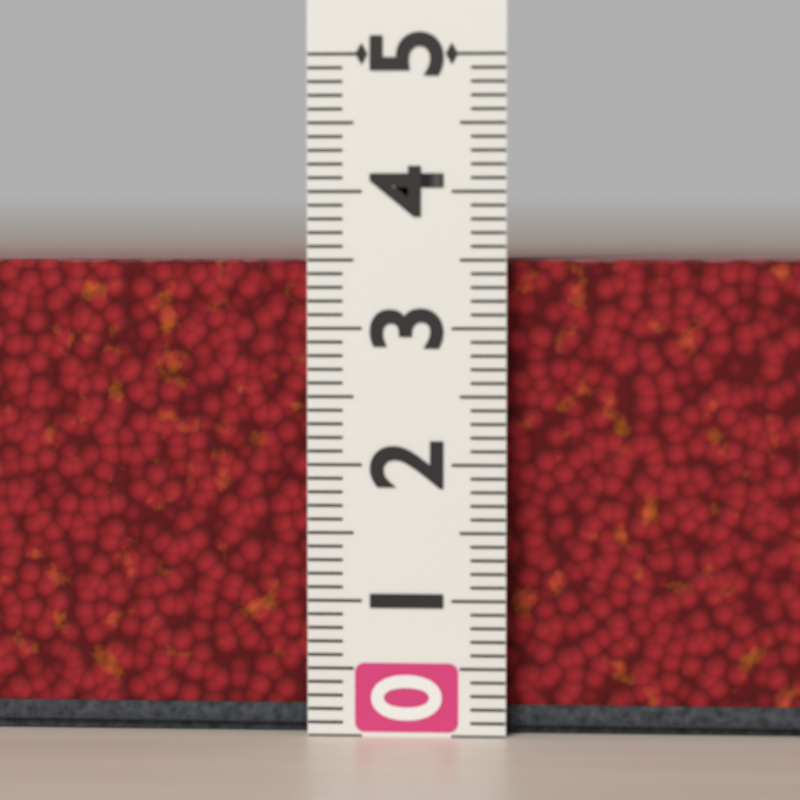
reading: 3.5 (no unit)
